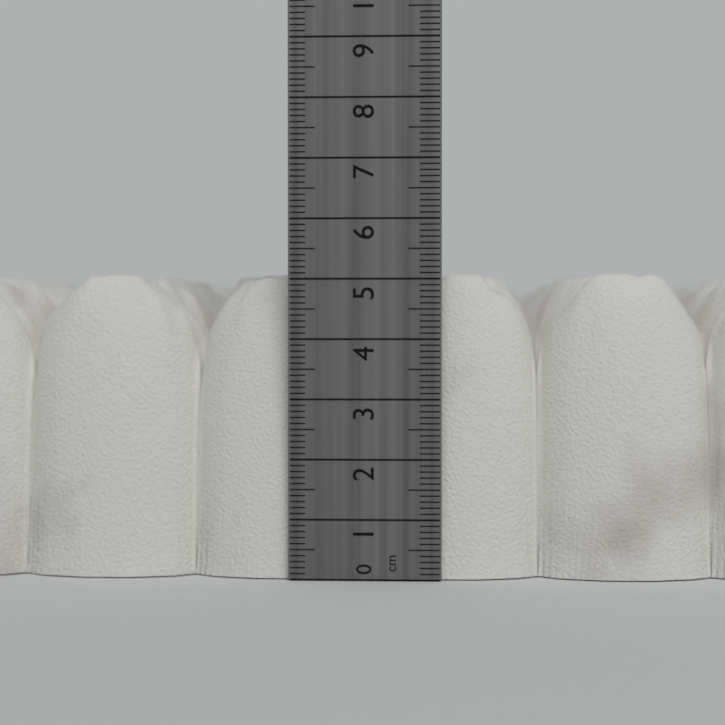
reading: 5.1 cm
